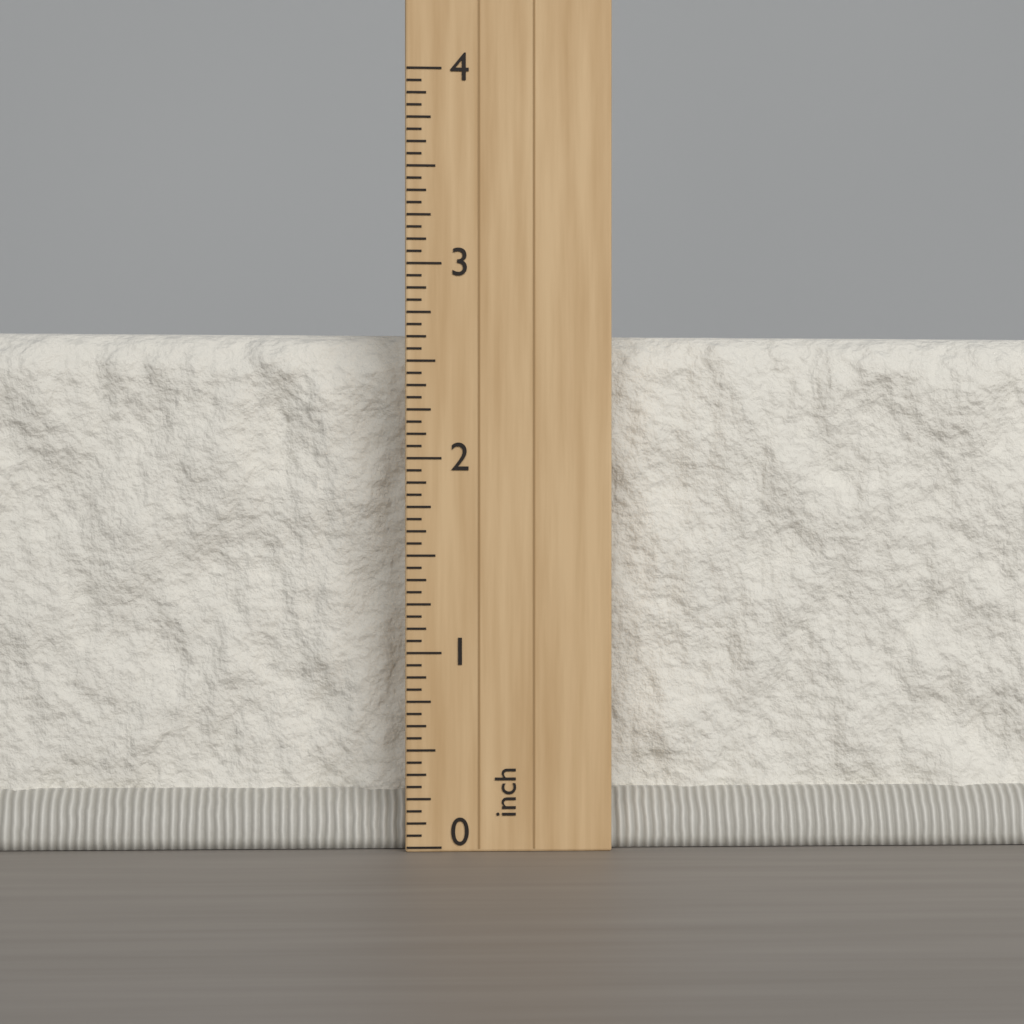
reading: 2.6875 inch
